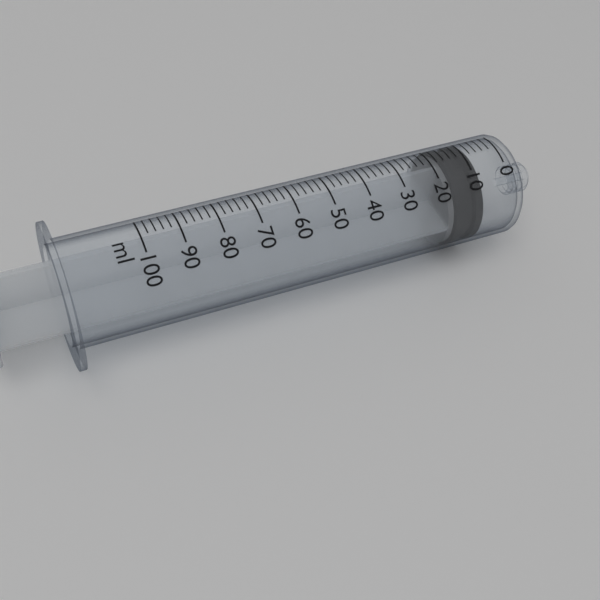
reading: 8 ml
